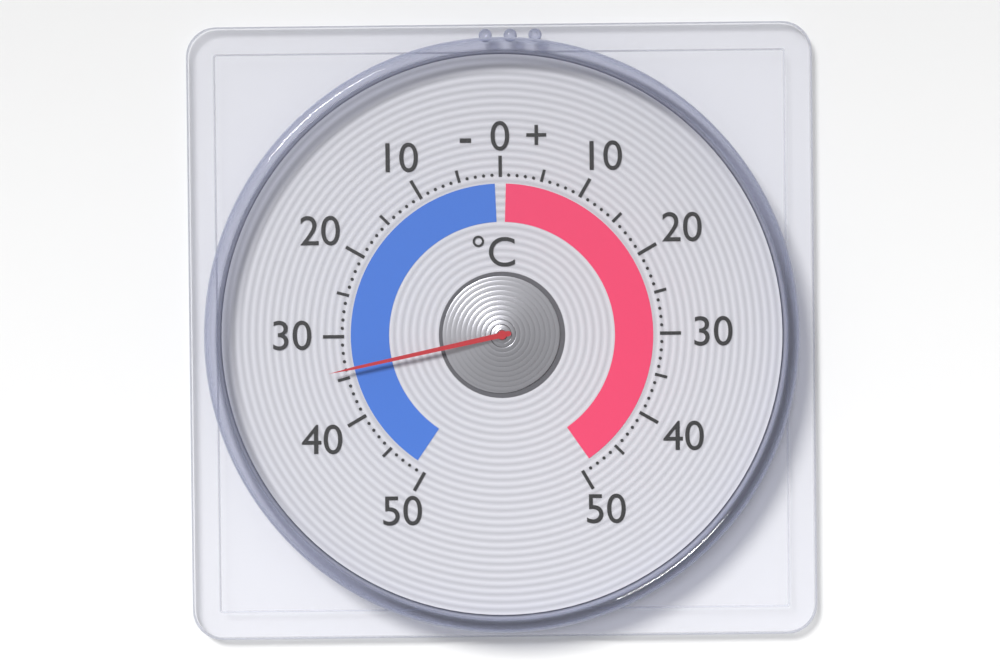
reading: -34 °C
